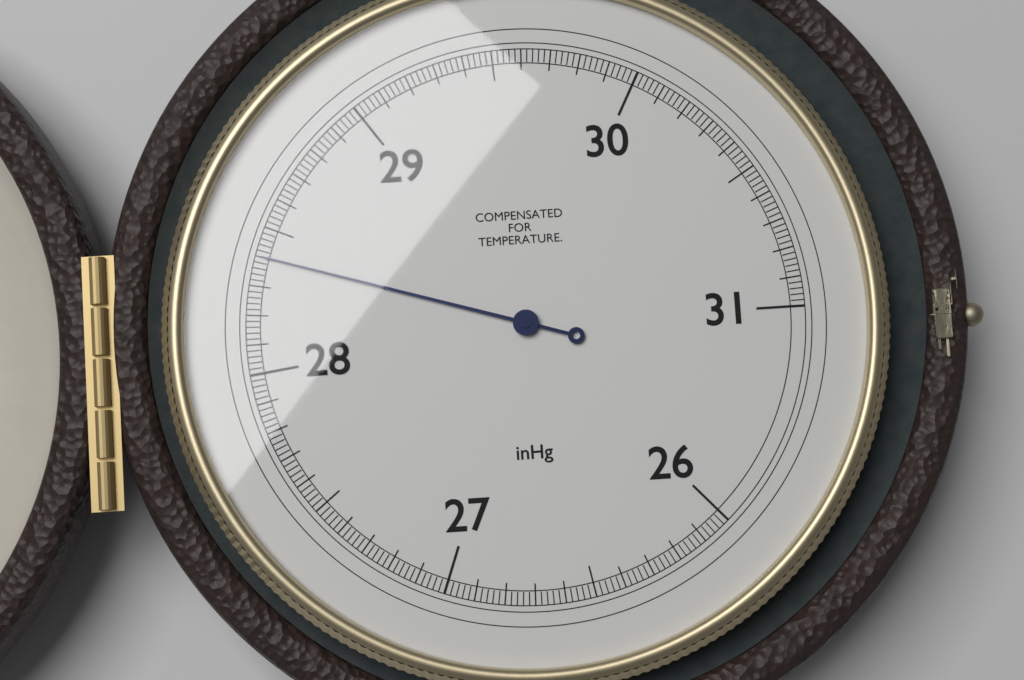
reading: 28.40 inHg
